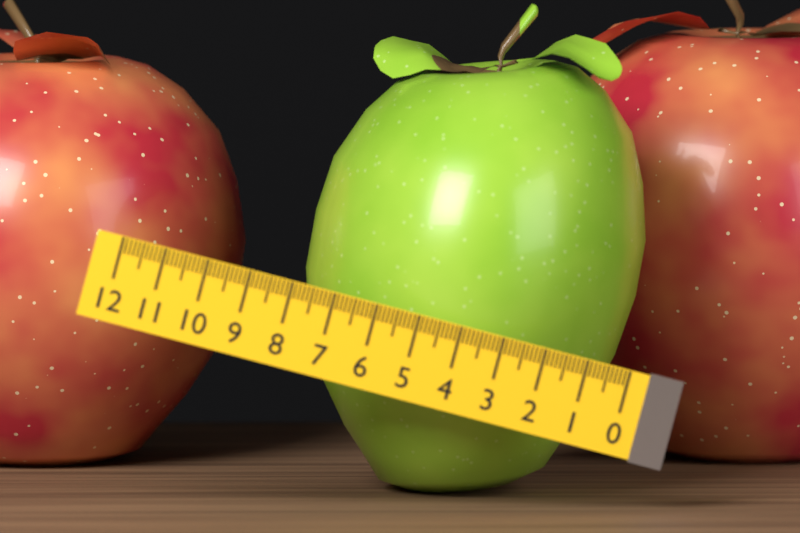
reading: 7.7 (no unit)
